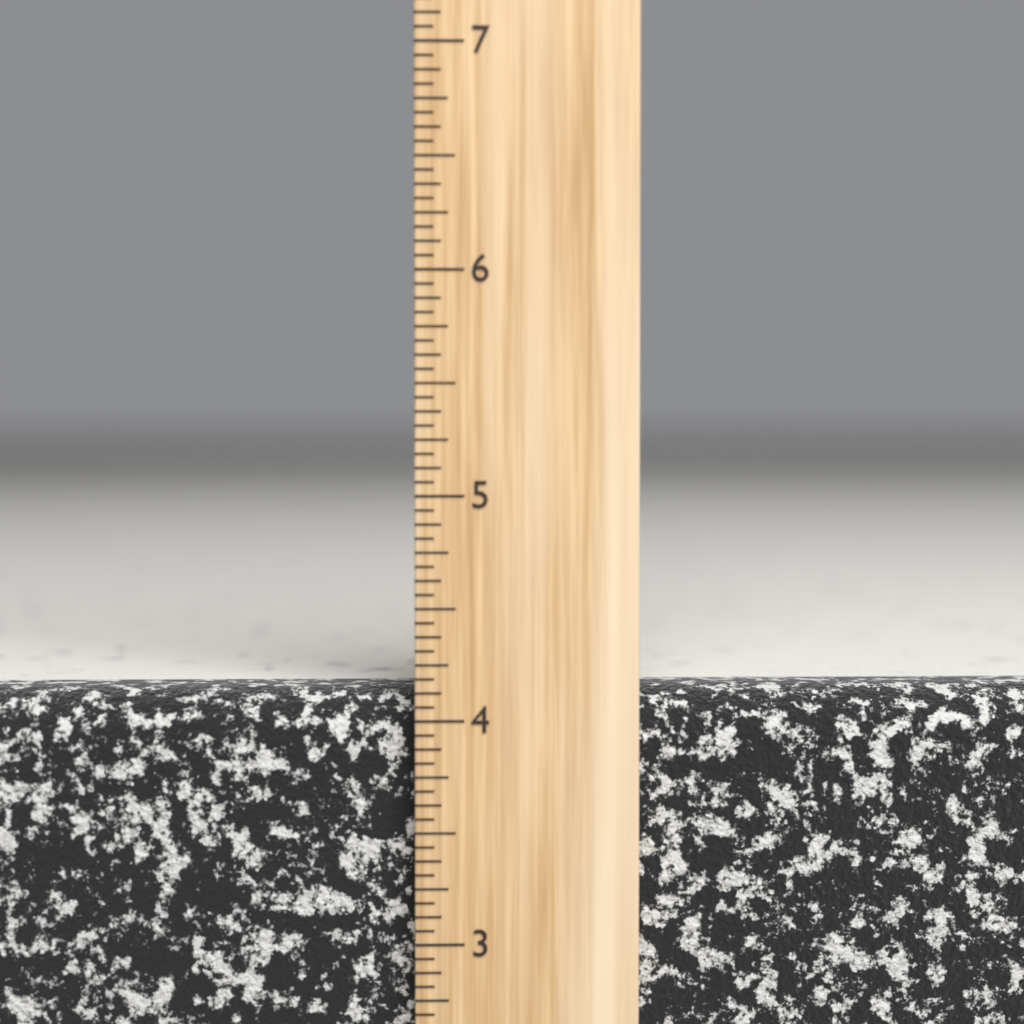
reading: 4.1250 inch
